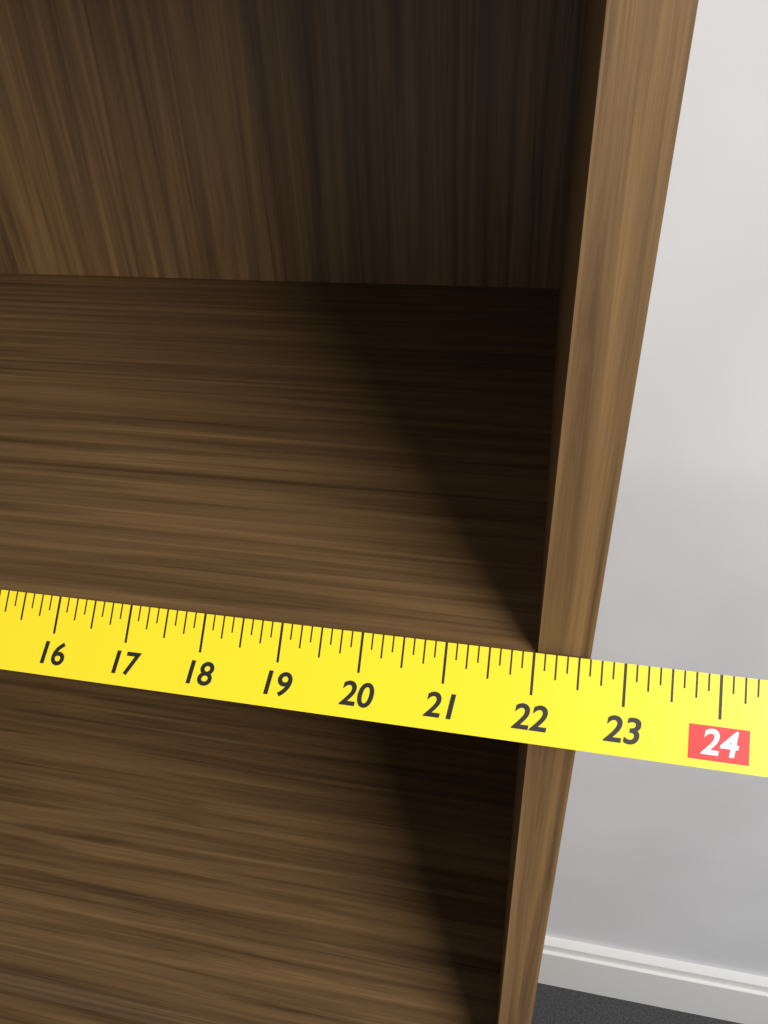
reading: 22.625 in
